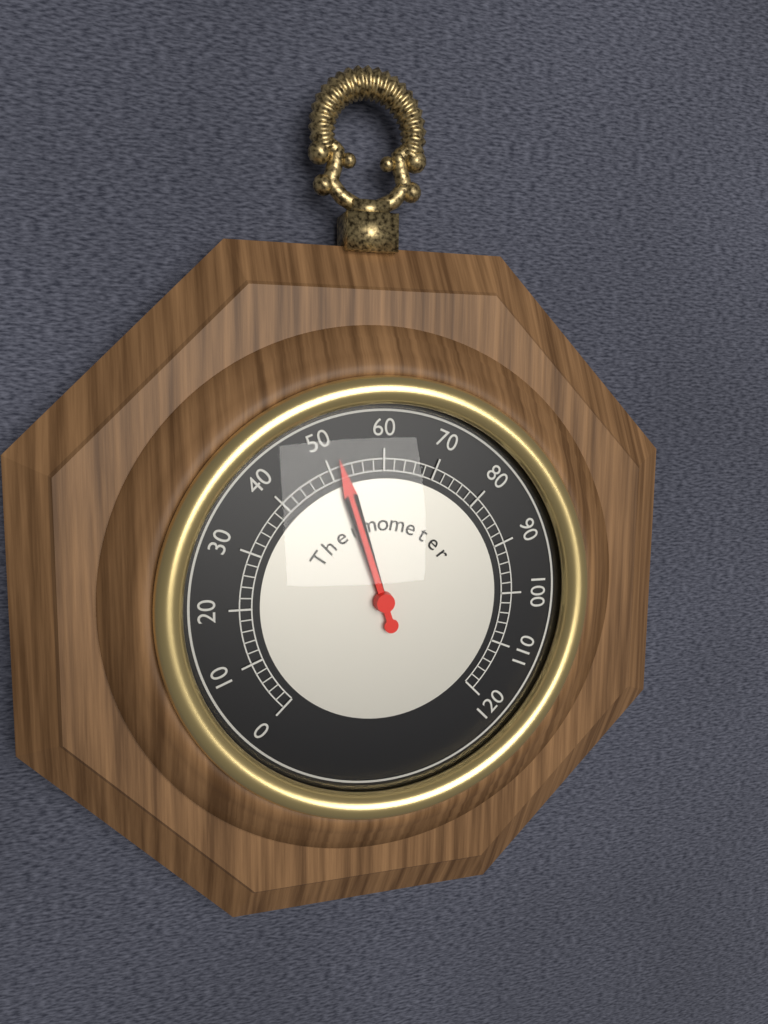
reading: 52 (no unit)
